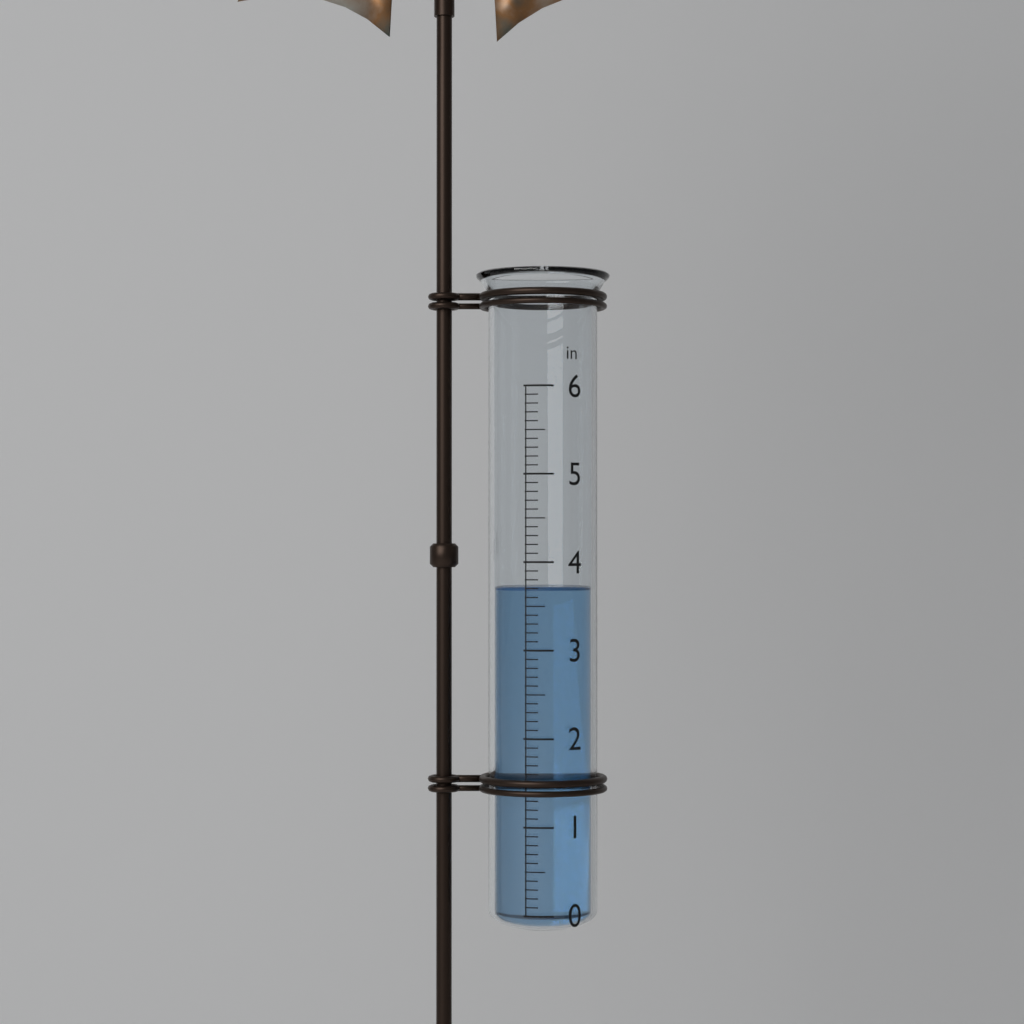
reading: 3.7 in
